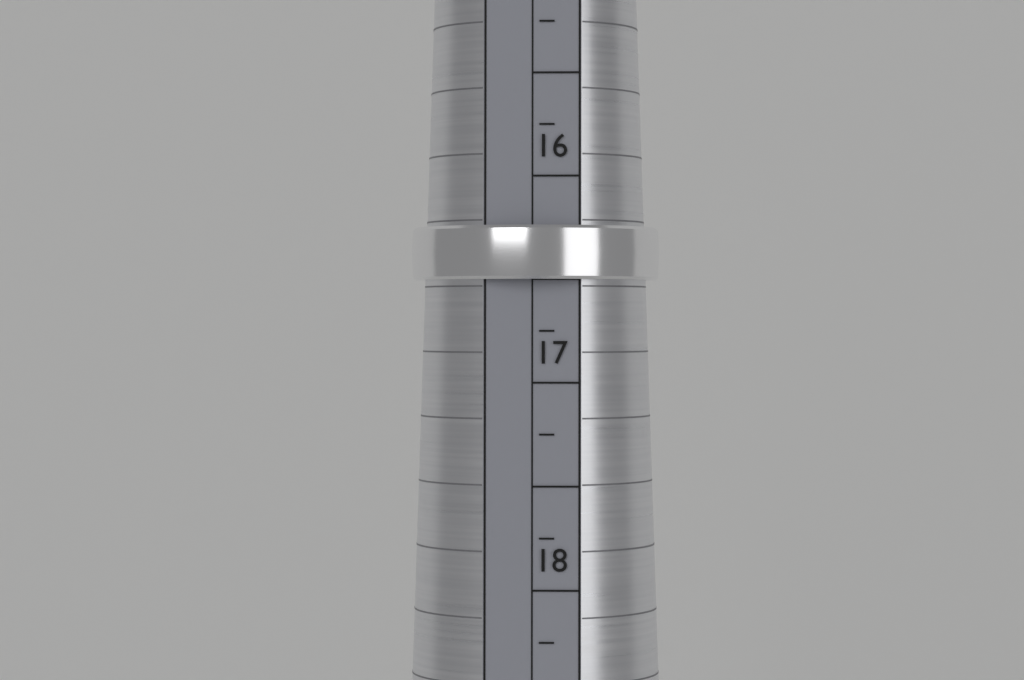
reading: 16.50 mm
